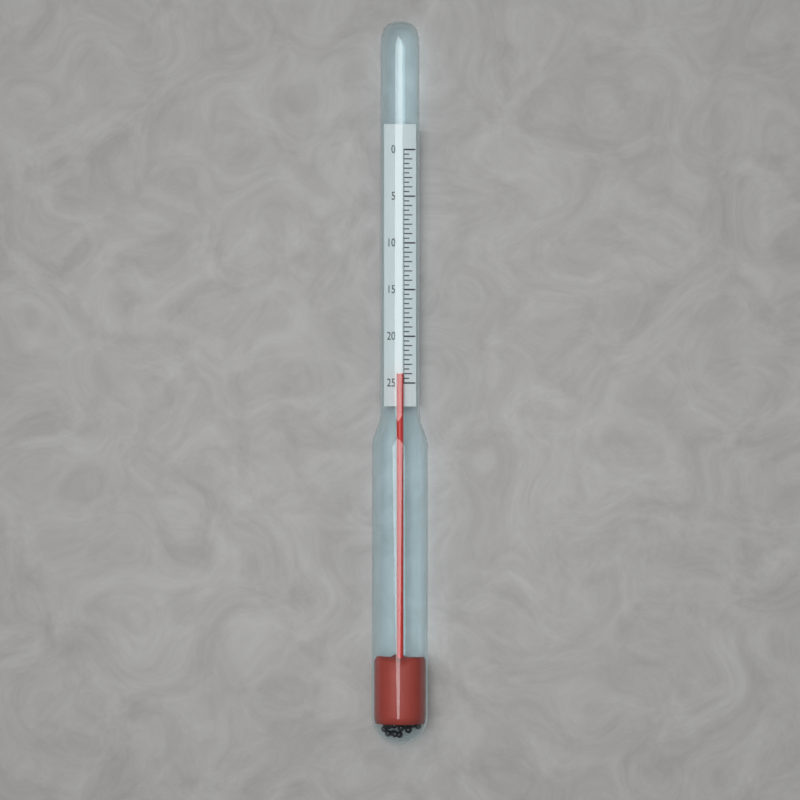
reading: 24.0 (no unit)
